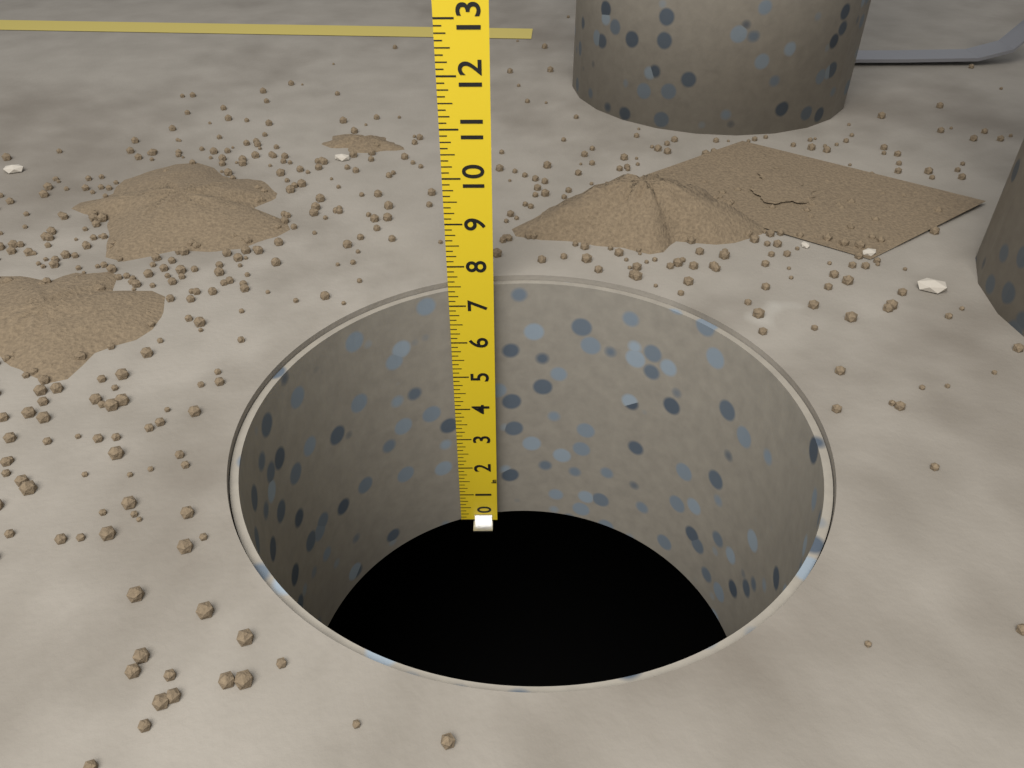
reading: 7.375 in
